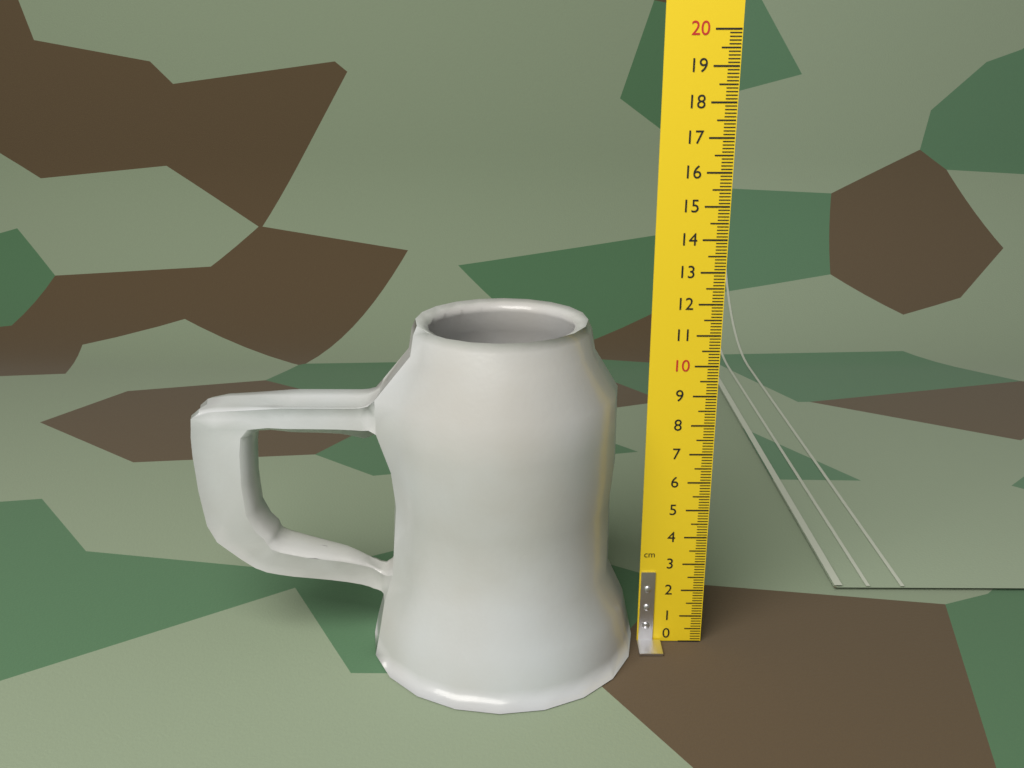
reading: 11.4 cm
